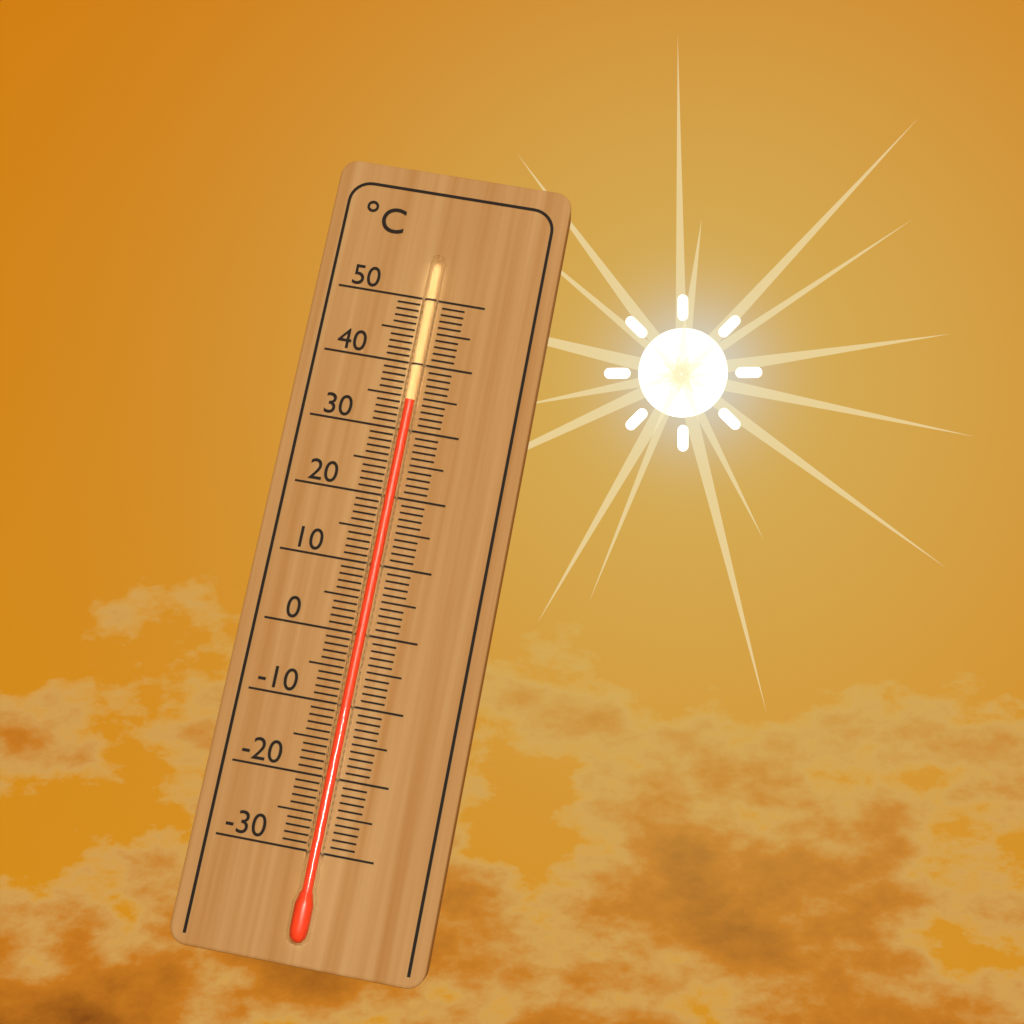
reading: 34 °C
